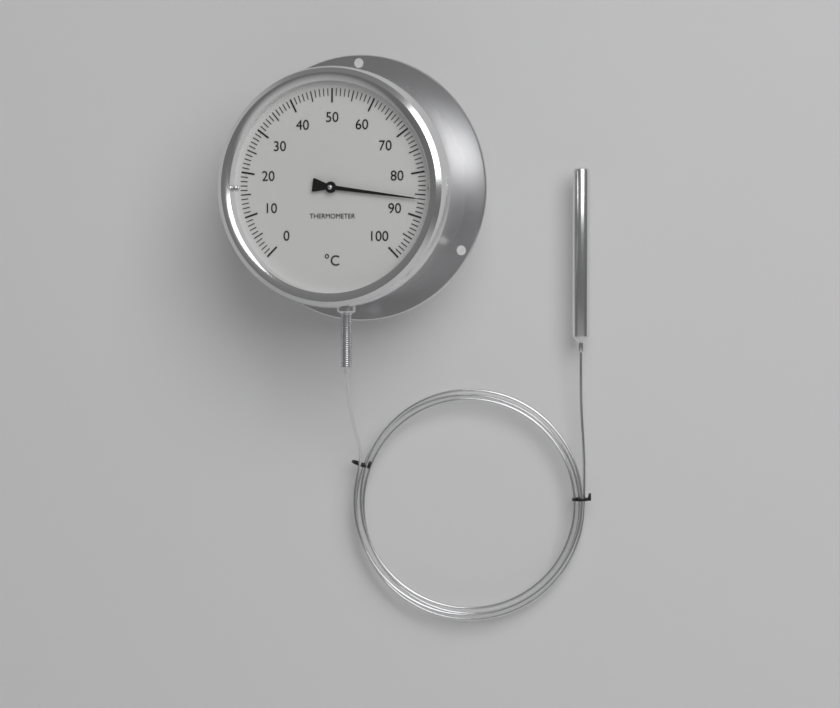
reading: 86 °C
